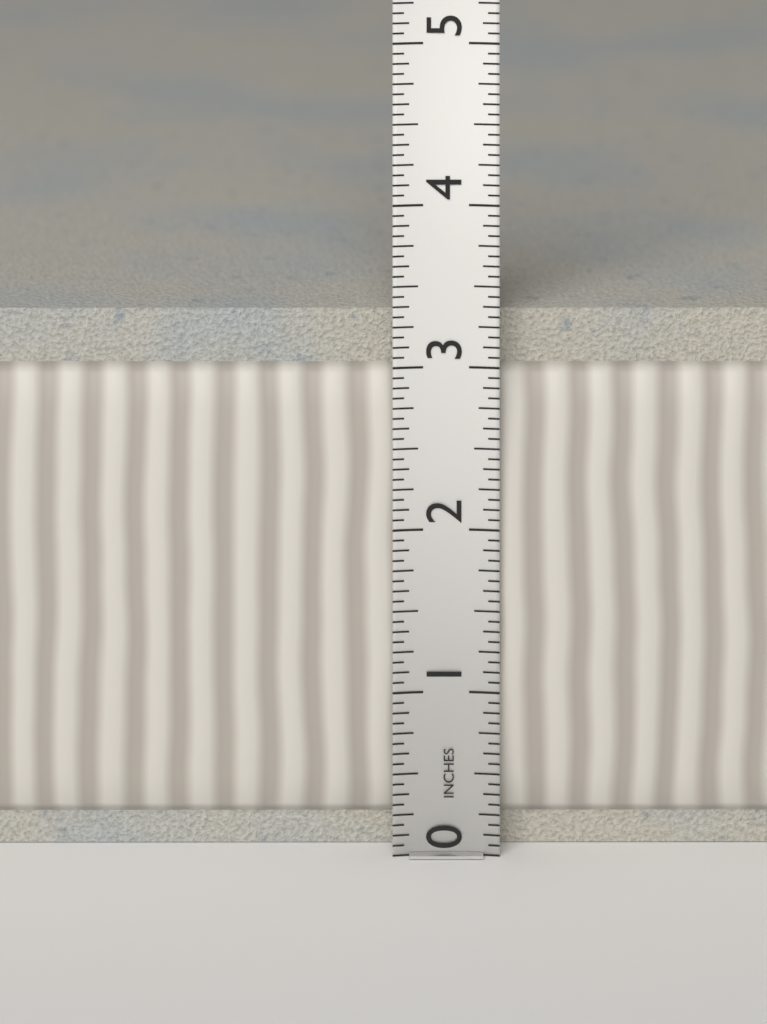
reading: 3.3125 in
